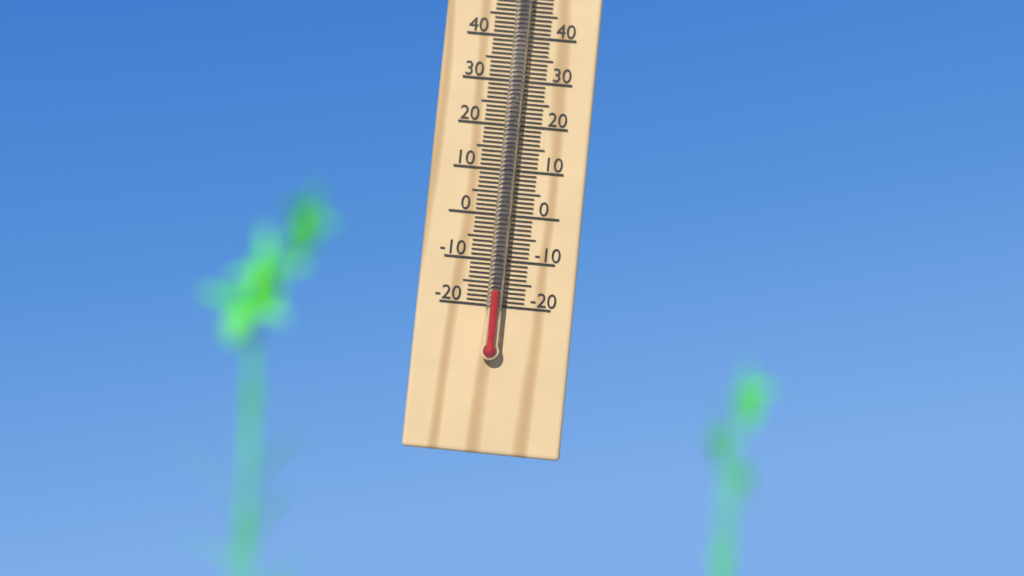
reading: -17 °C
